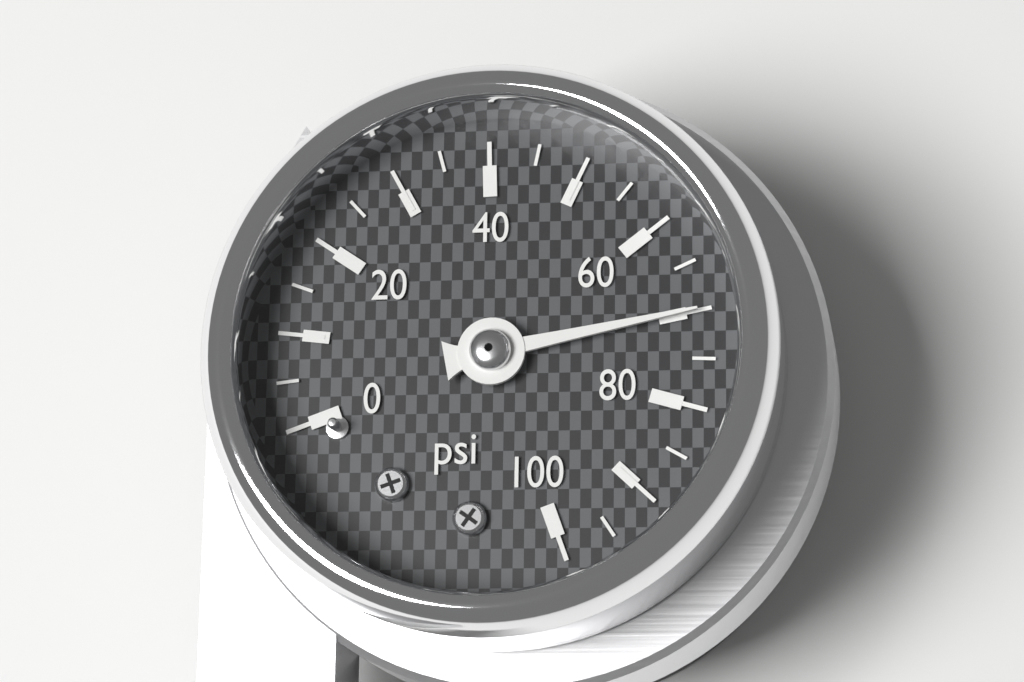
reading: 70 psi
